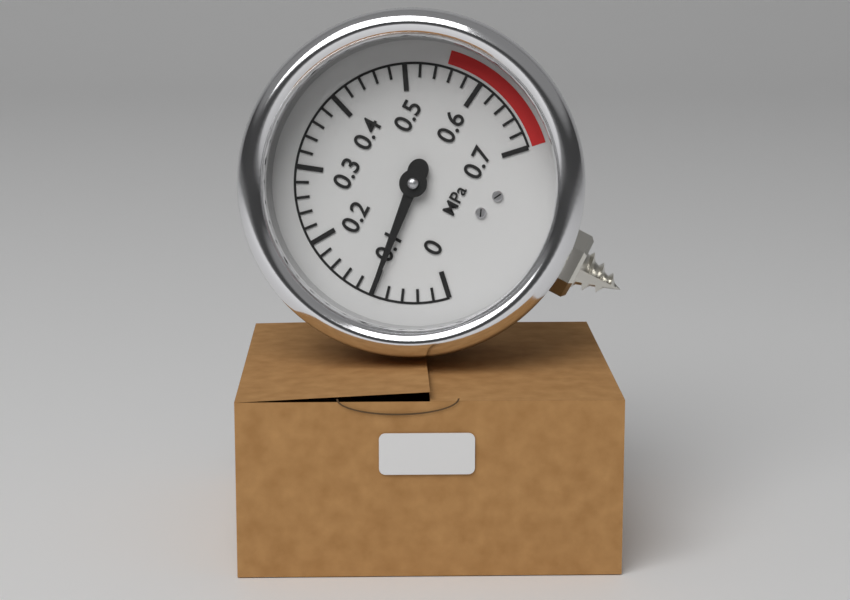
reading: 0.10 MPa
